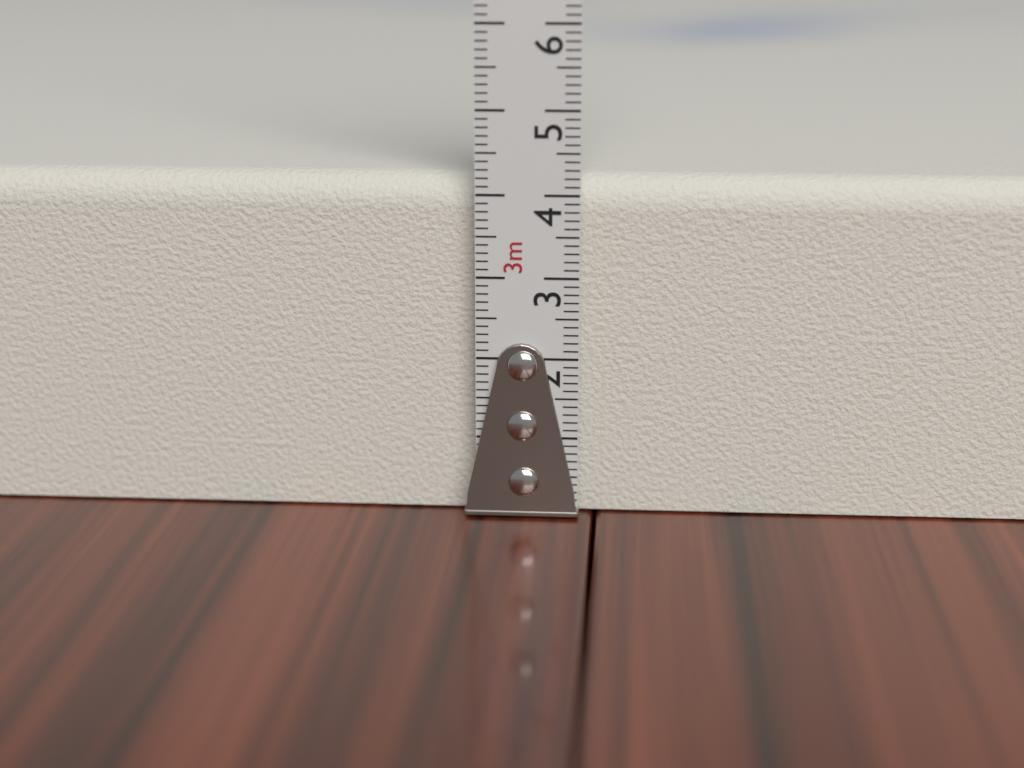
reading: 4.2 cm
